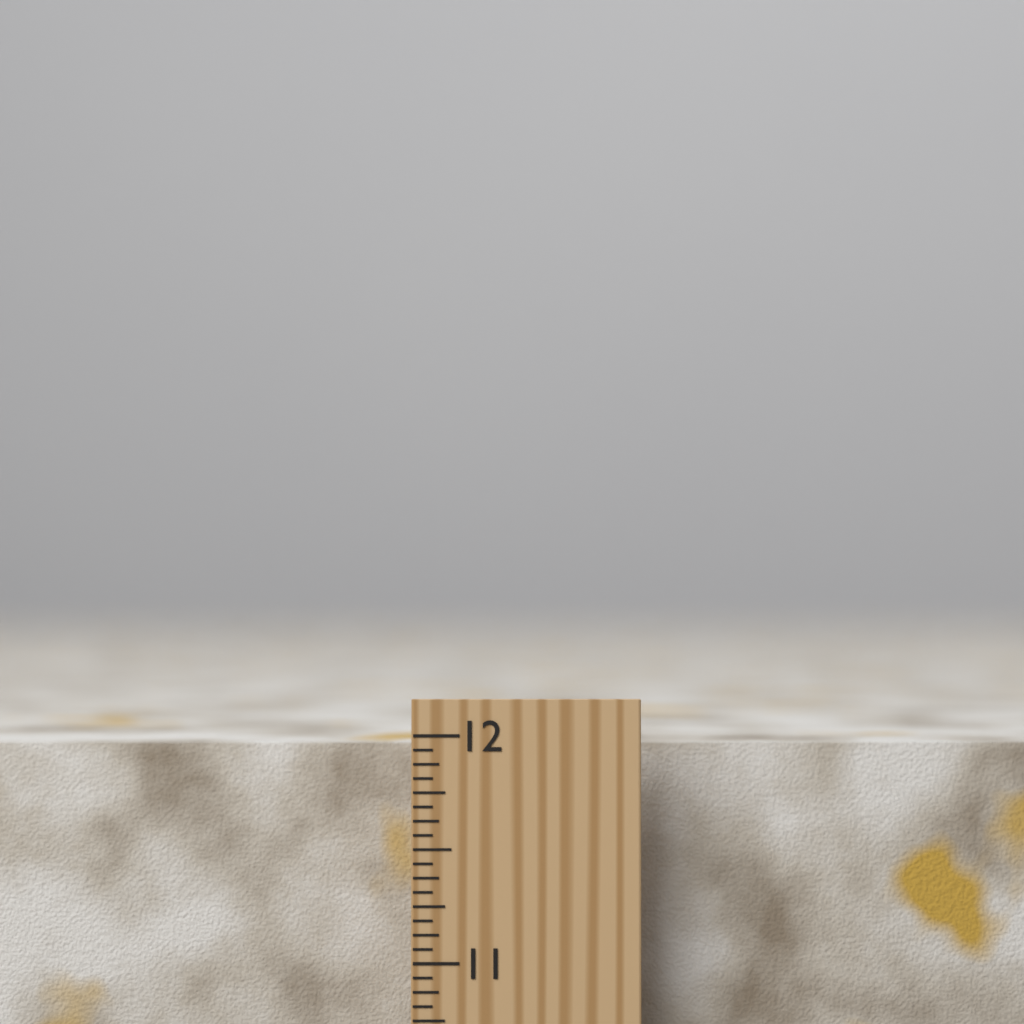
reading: 11.9375 inch
